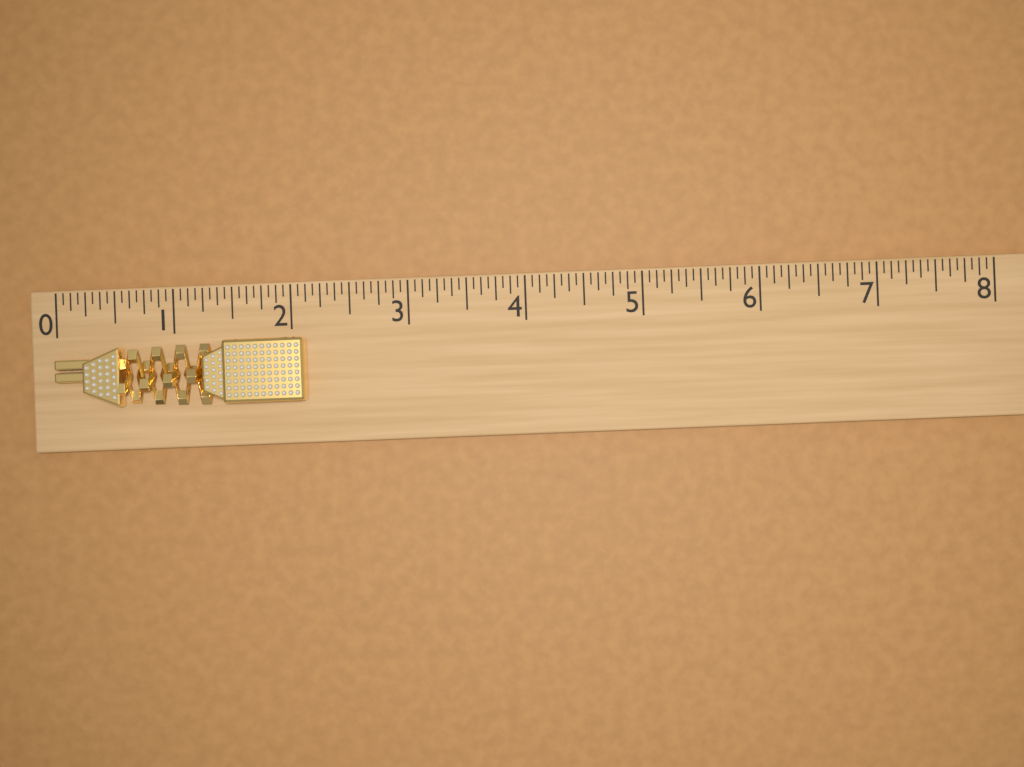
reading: 2.1250 (no unit)
